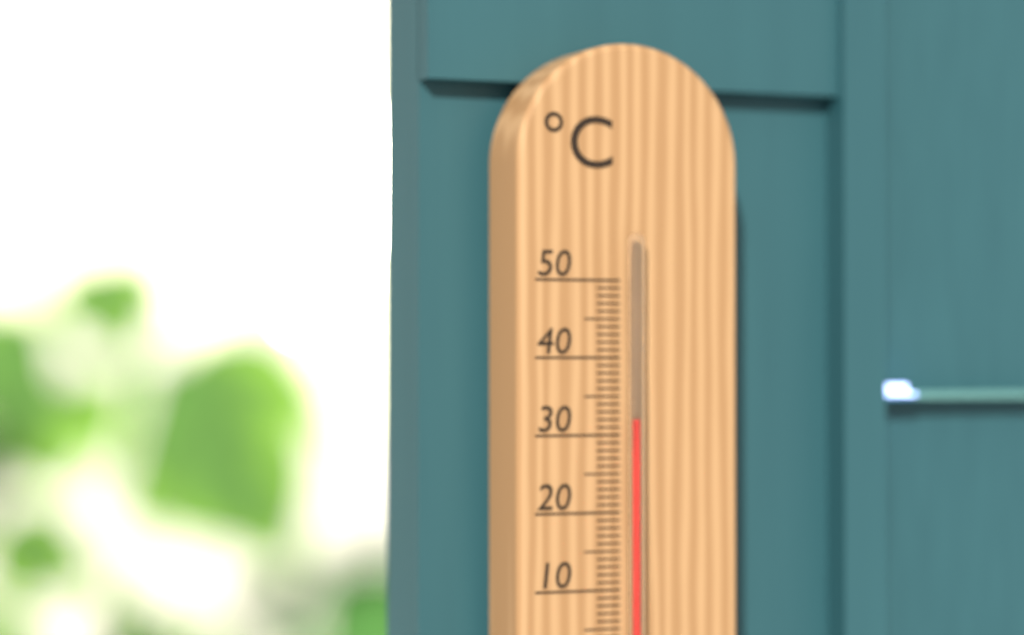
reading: 32 °C
